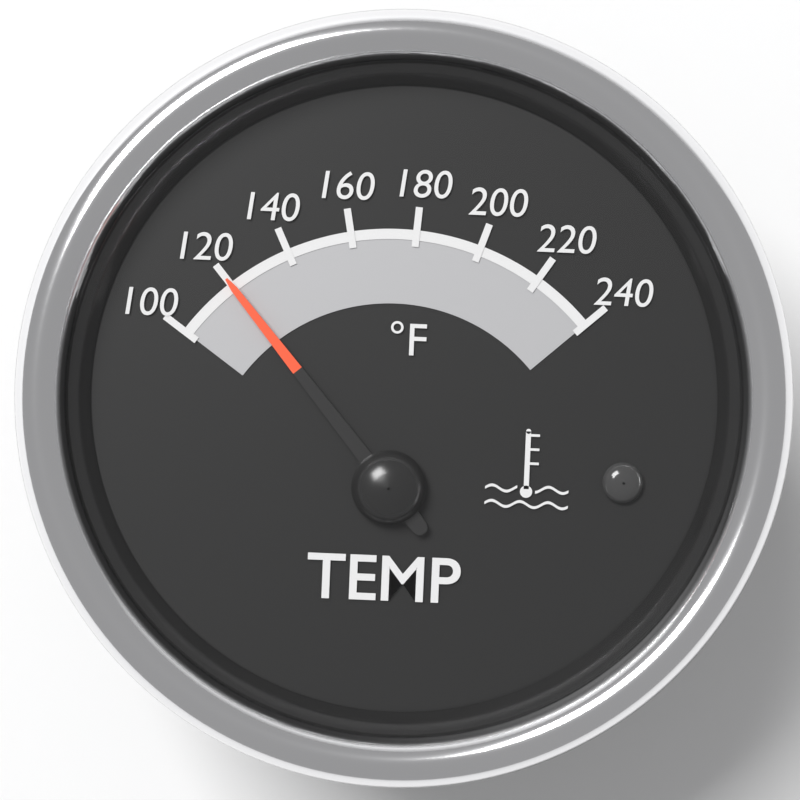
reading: 120 °F
